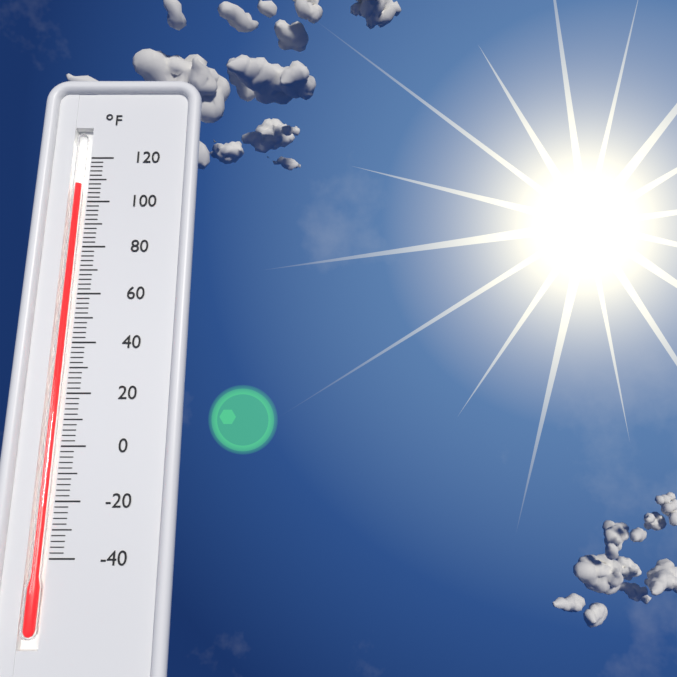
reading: 108 °F
